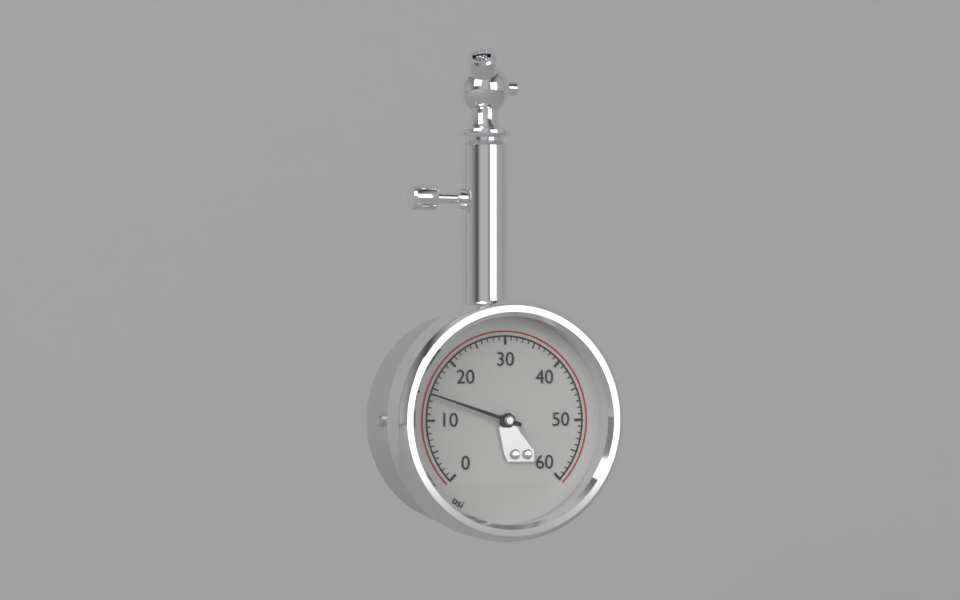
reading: 14 psi
